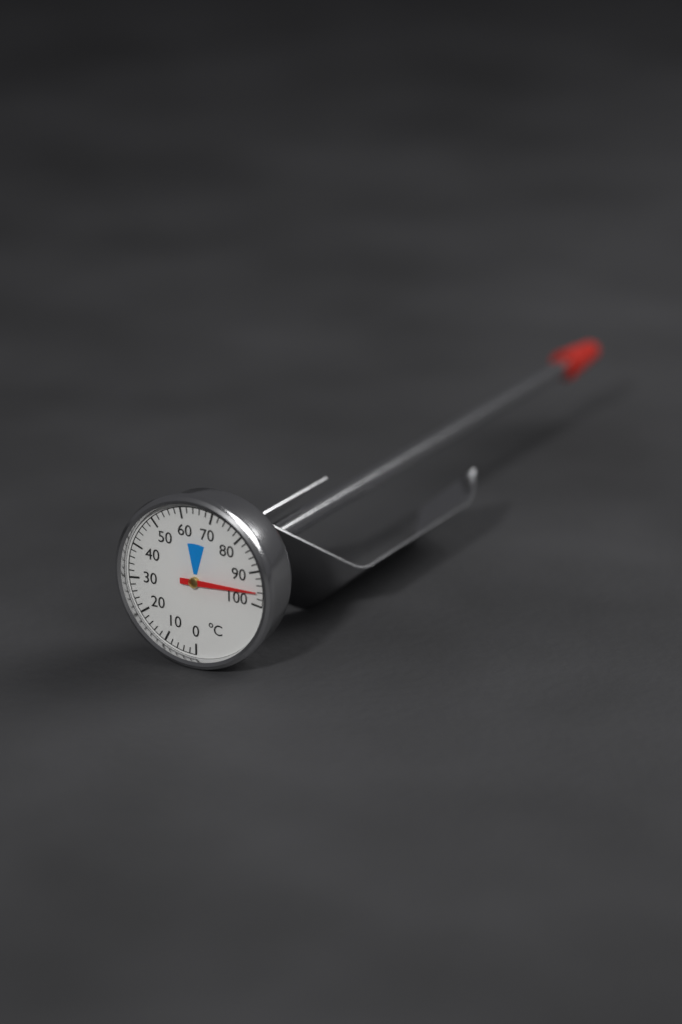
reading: 96 °C
